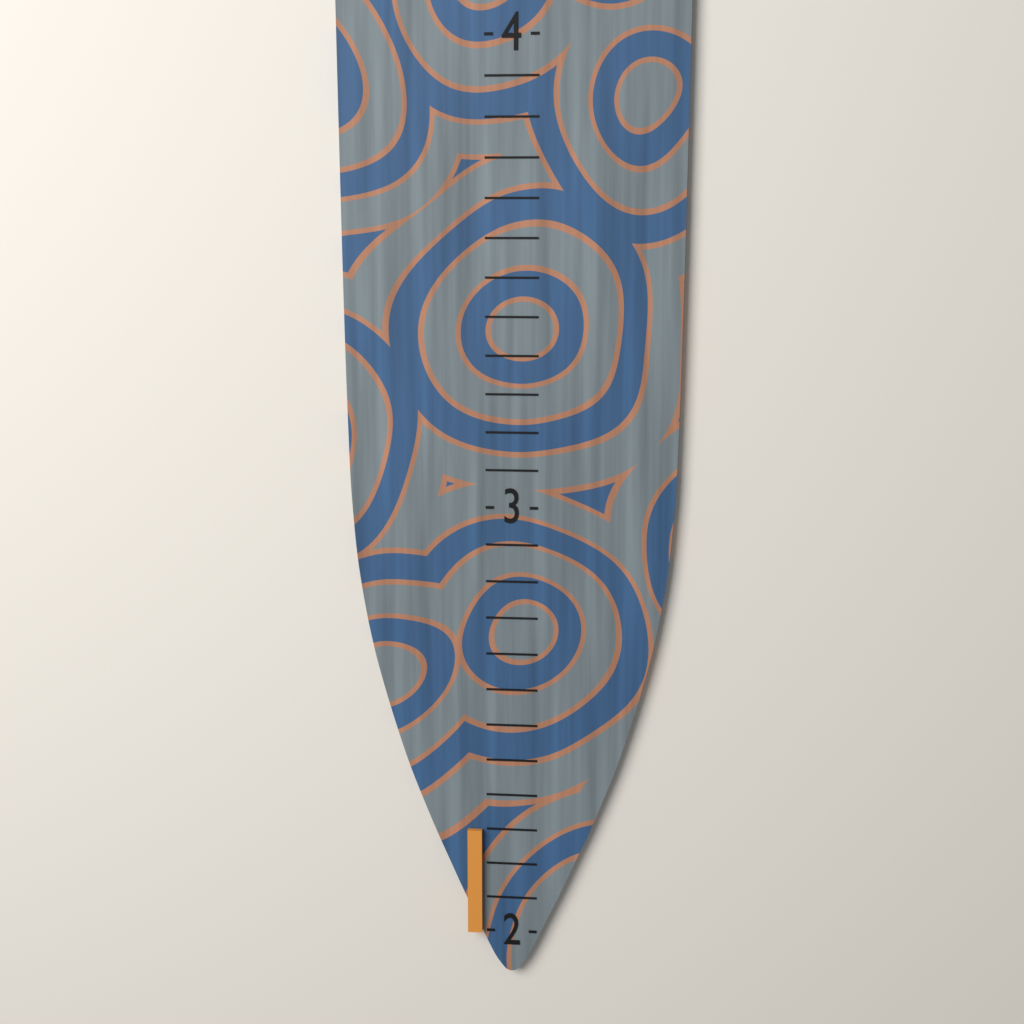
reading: 2.250000 (no unit)
